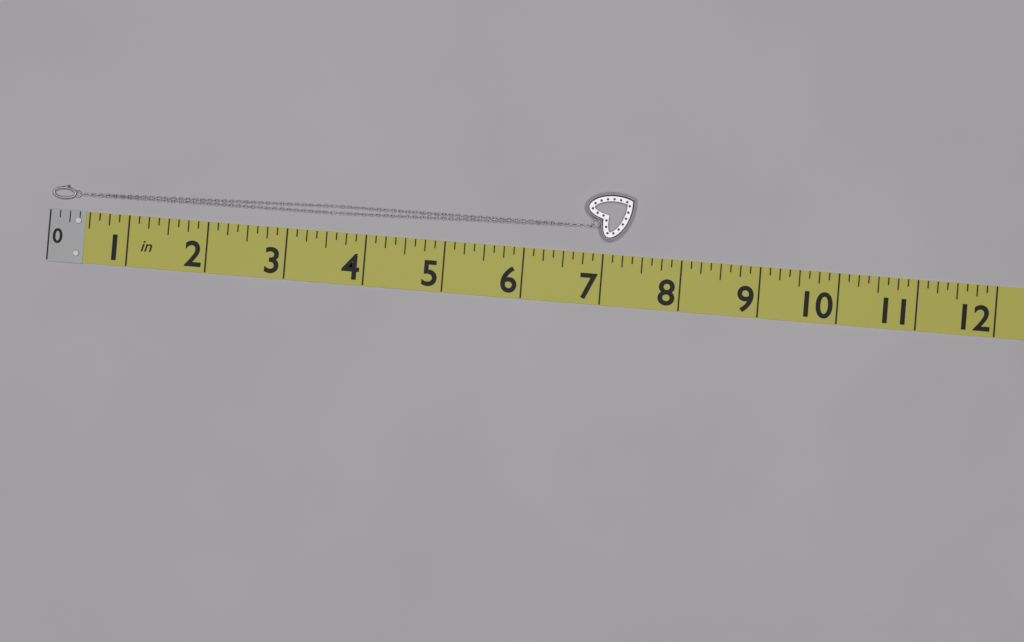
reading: 7.375 in
